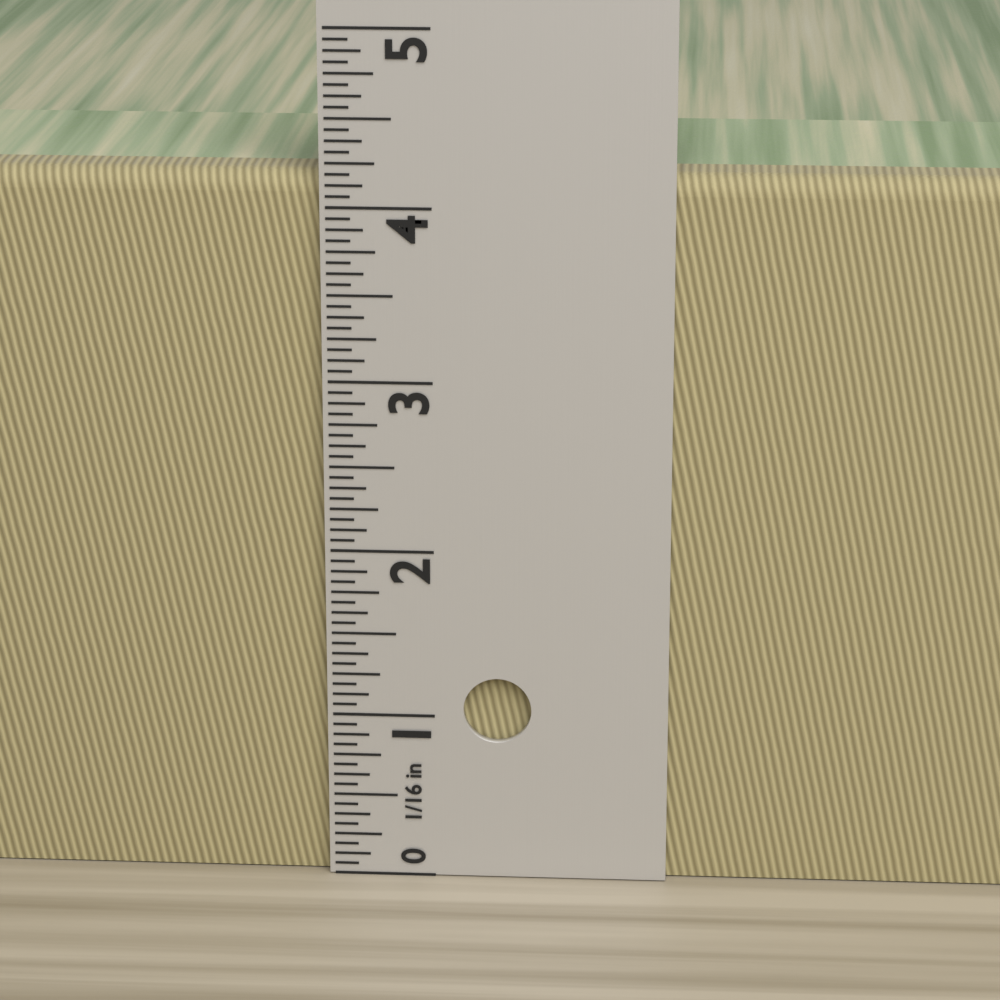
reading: 4.1875 in
